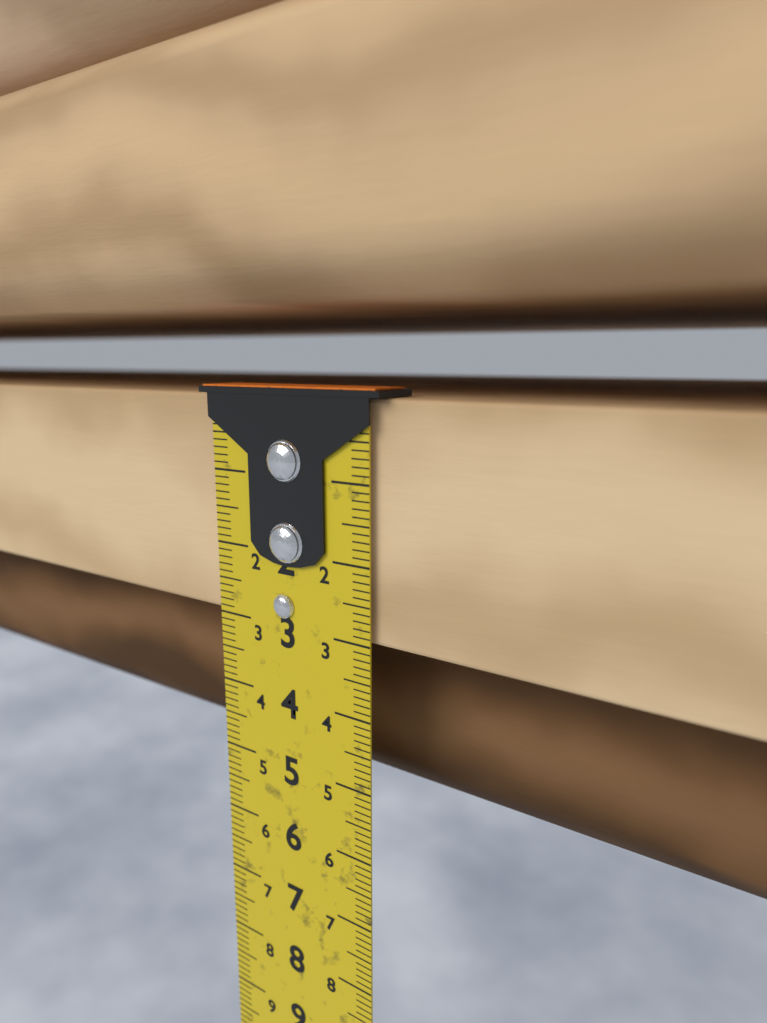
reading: 3.0 cm
